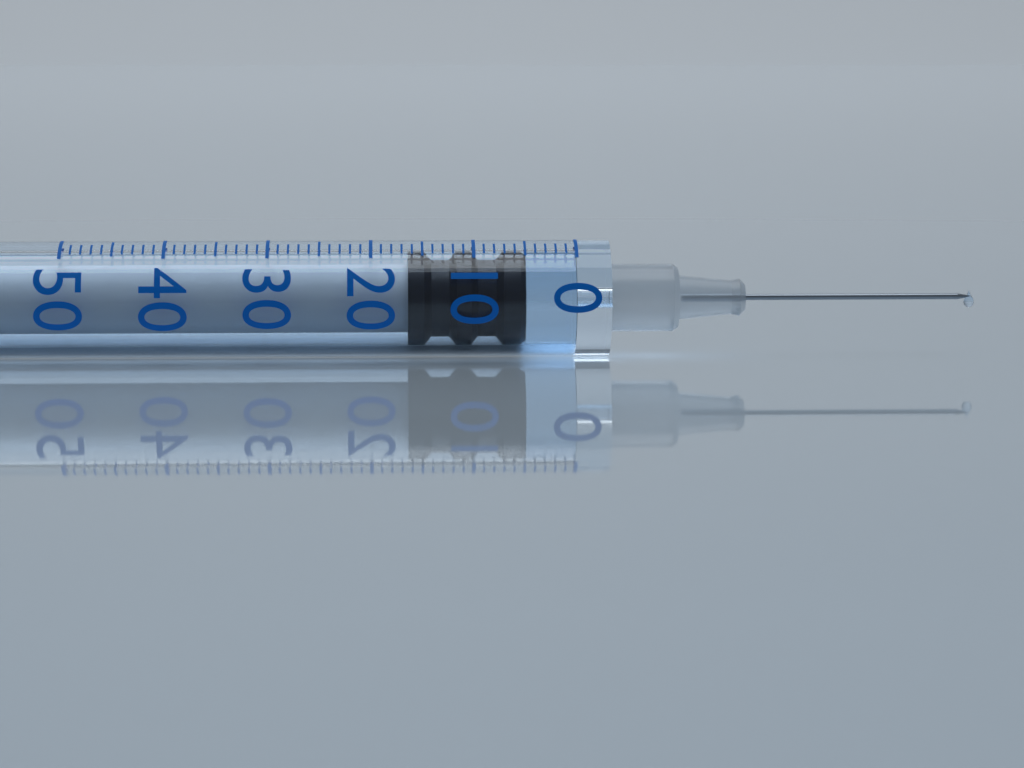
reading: 5 (no unit)
